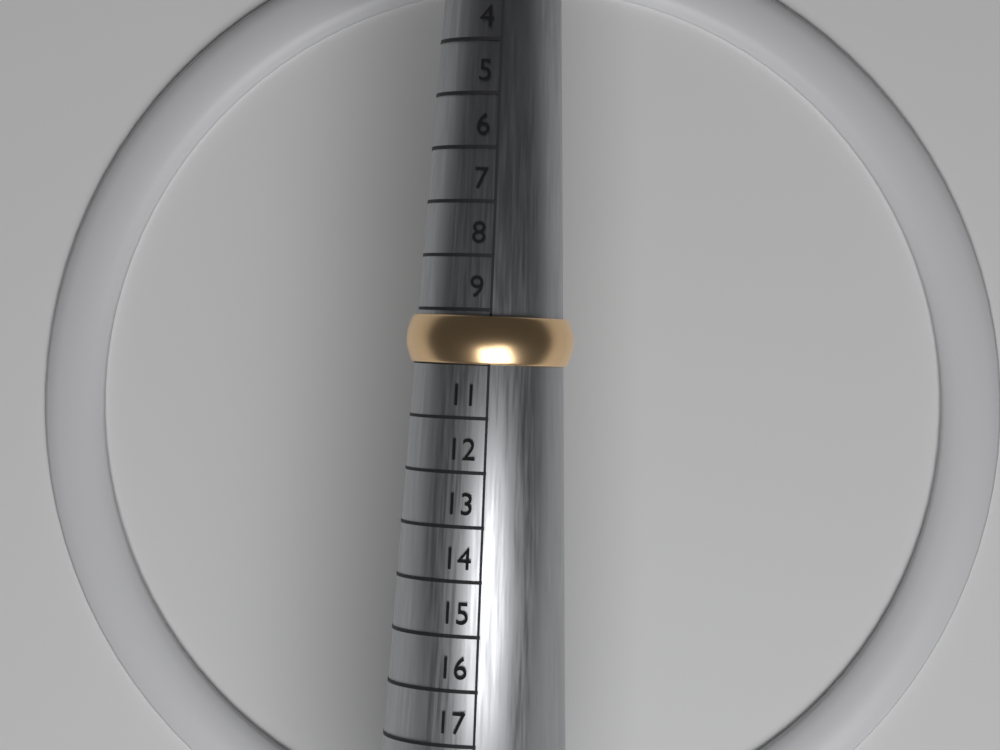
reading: 10 (no unit)
